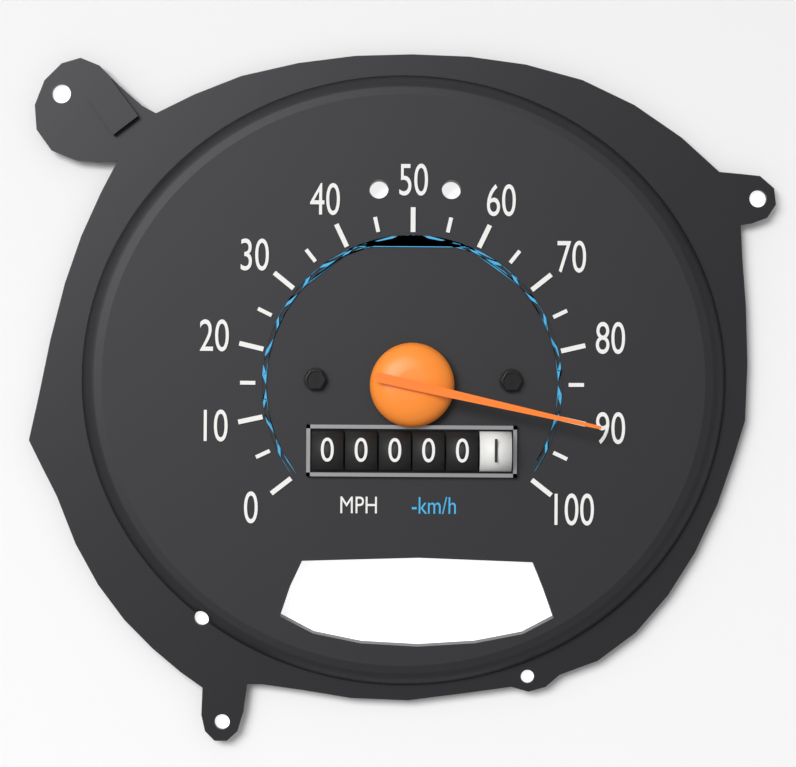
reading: 90 MPH
